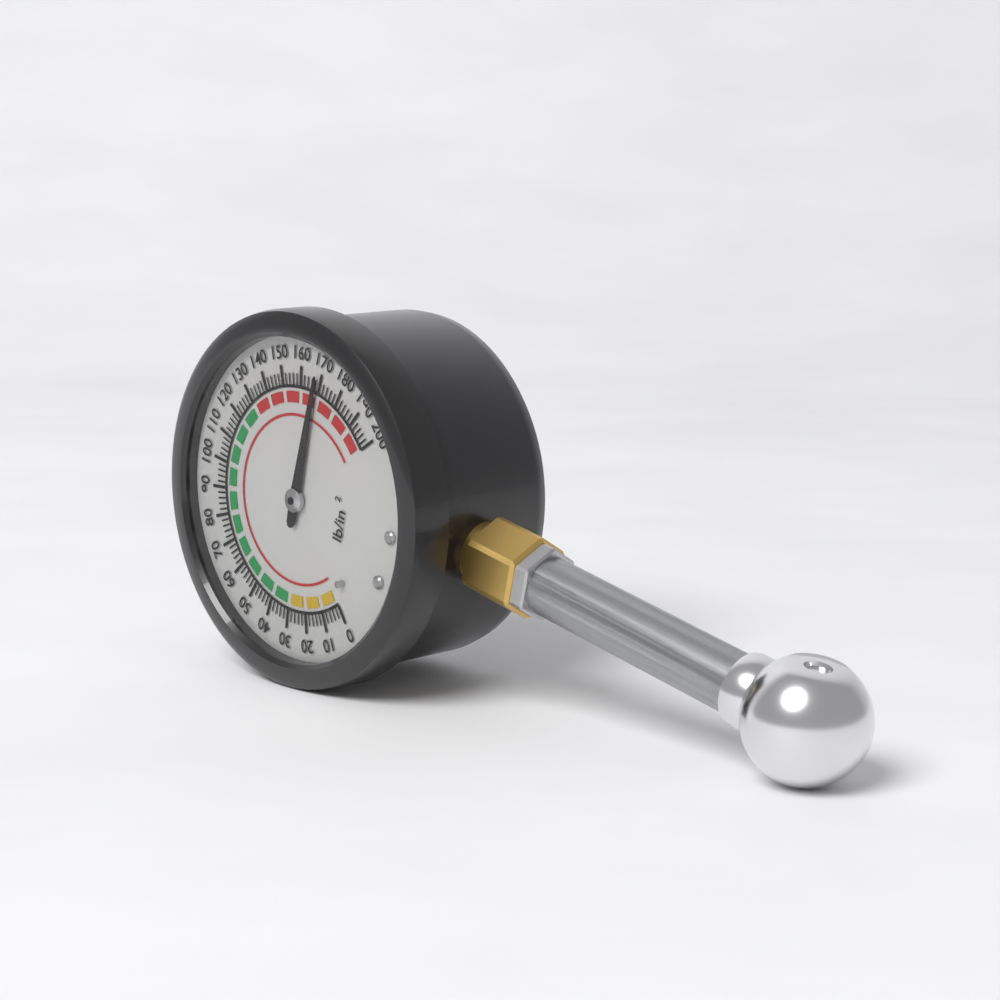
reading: 168 psi
